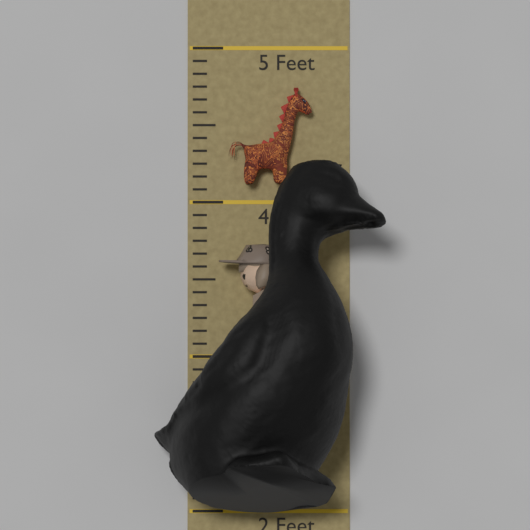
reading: 4.249999 Feet
